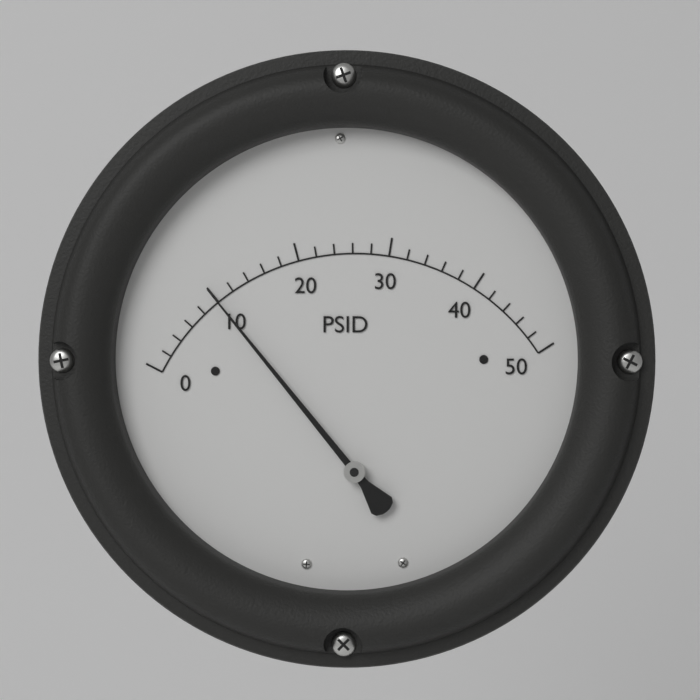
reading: 10 PSID
